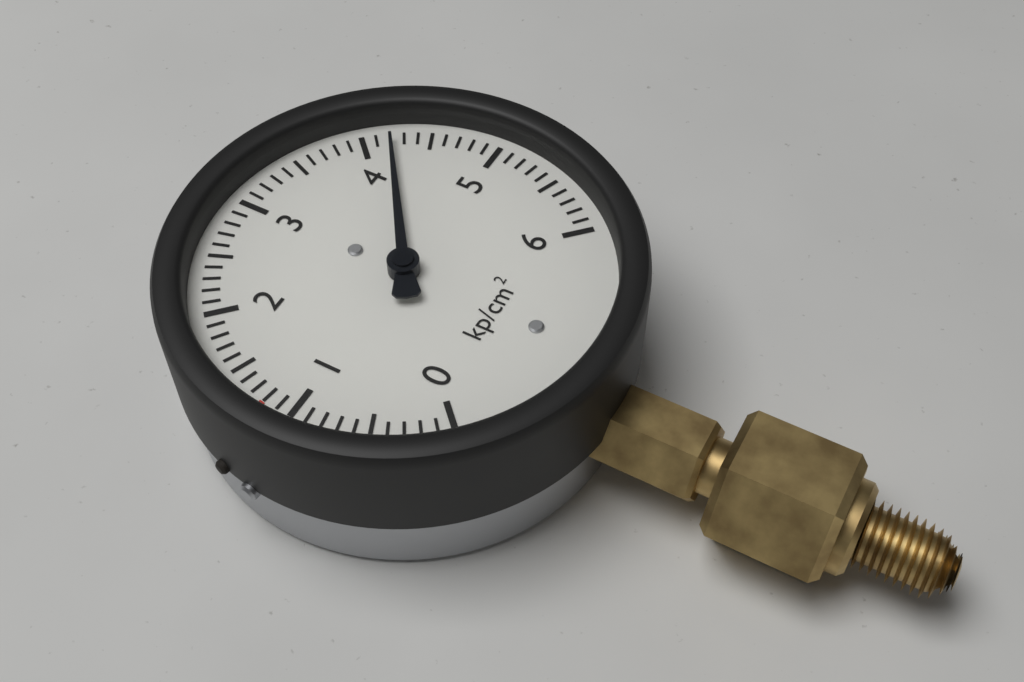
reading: 4.2 kp/cm²
